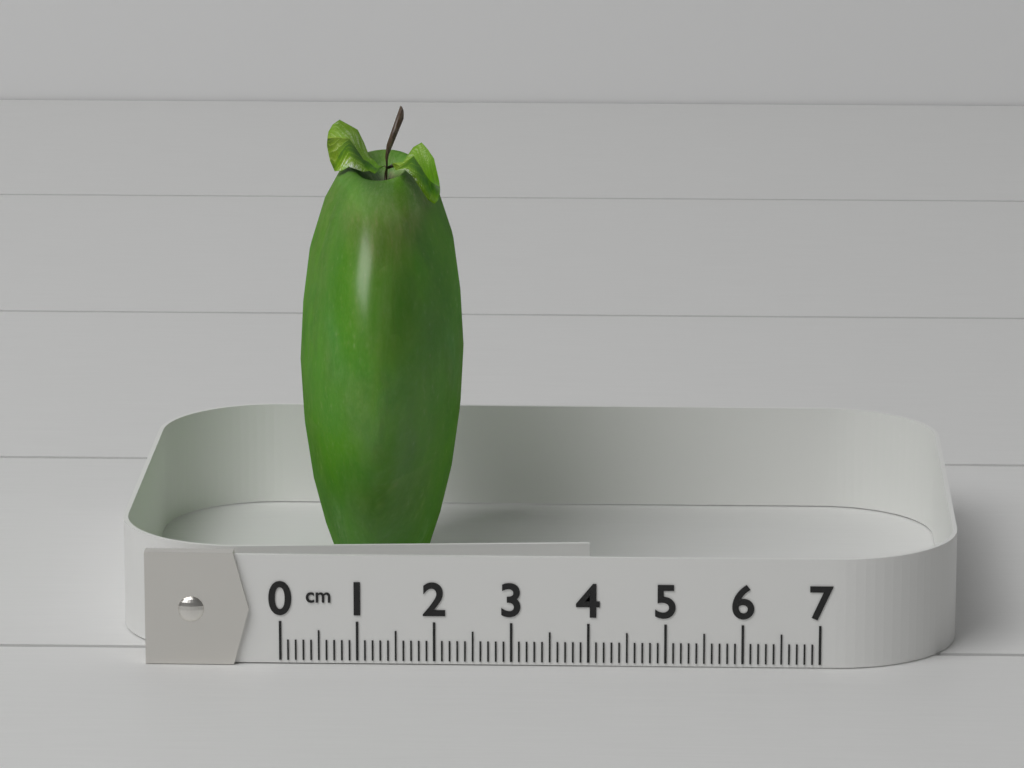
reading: 2.2 cm
